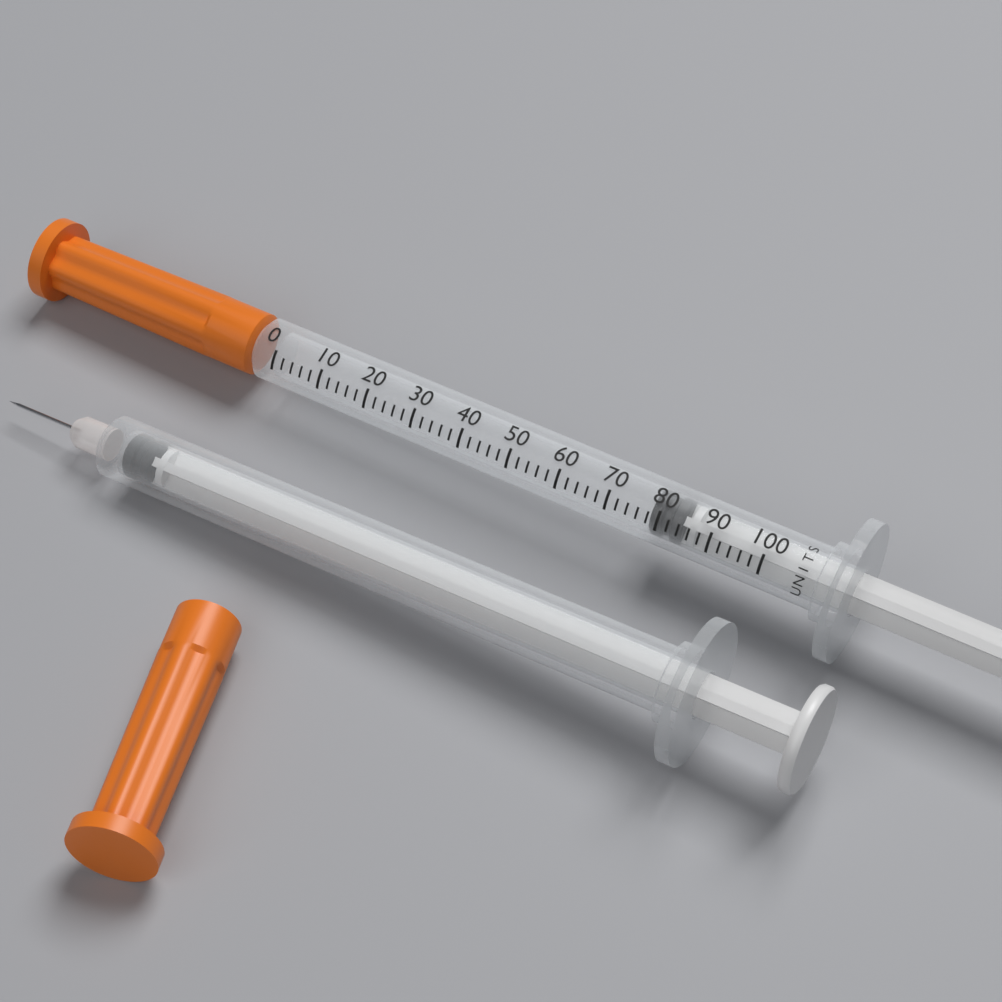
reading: 78 units
